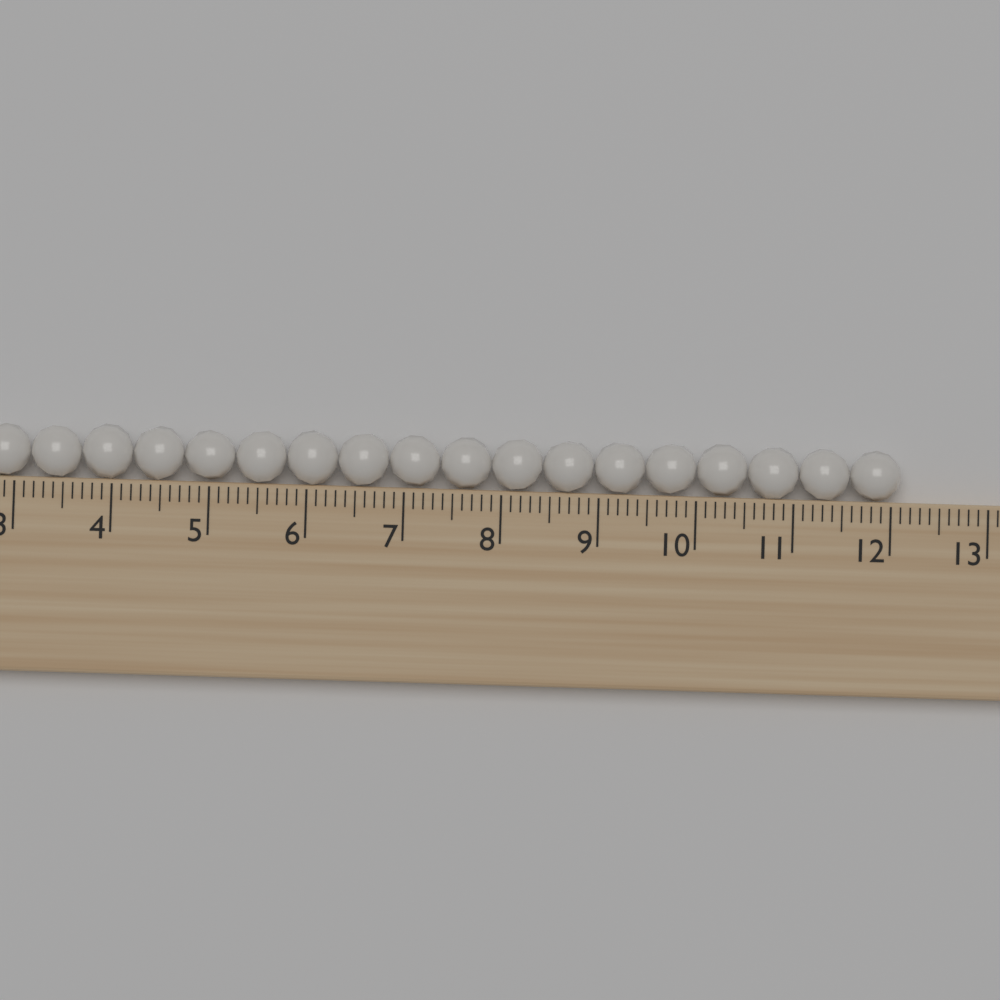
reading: 12.1 (no unit)
